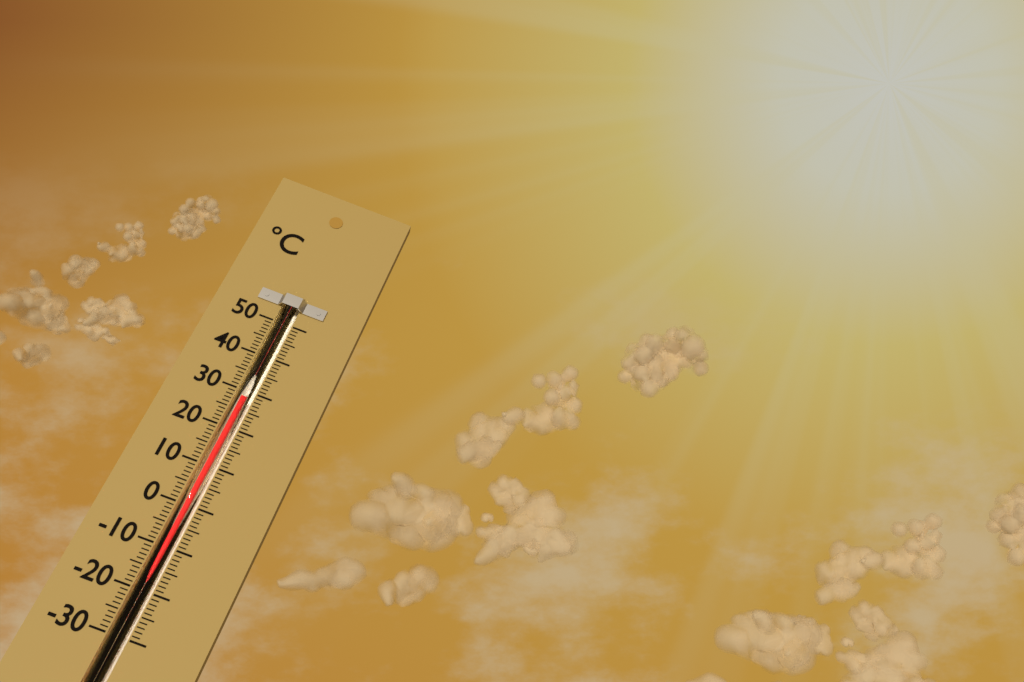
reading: 28 °C
